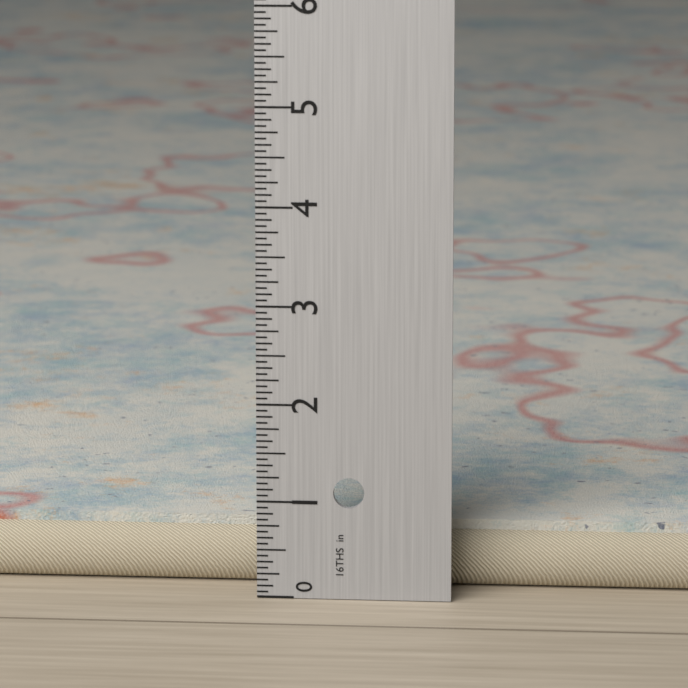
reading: 0.6875 in
